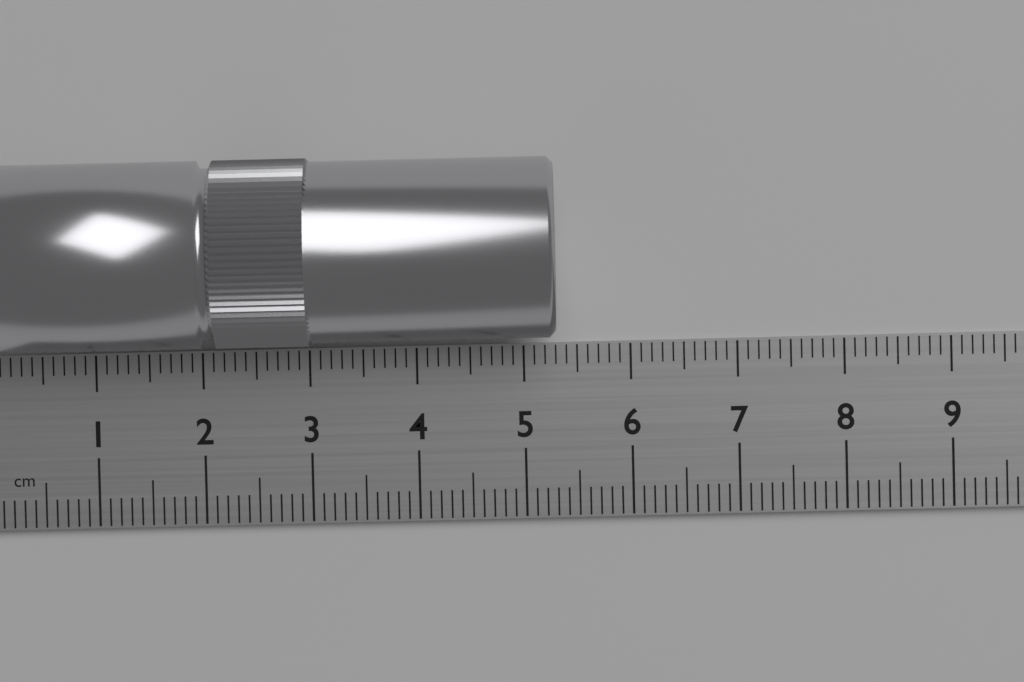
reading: 5.3 cm
